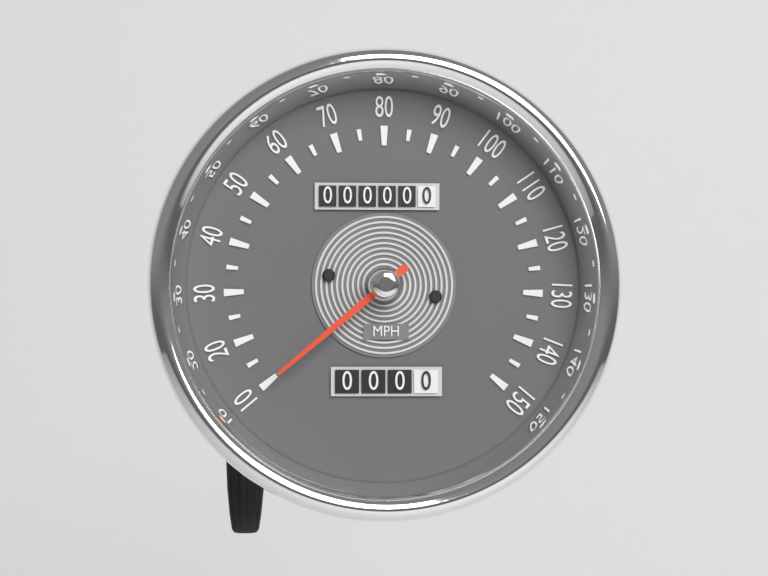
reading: 10 MPH
